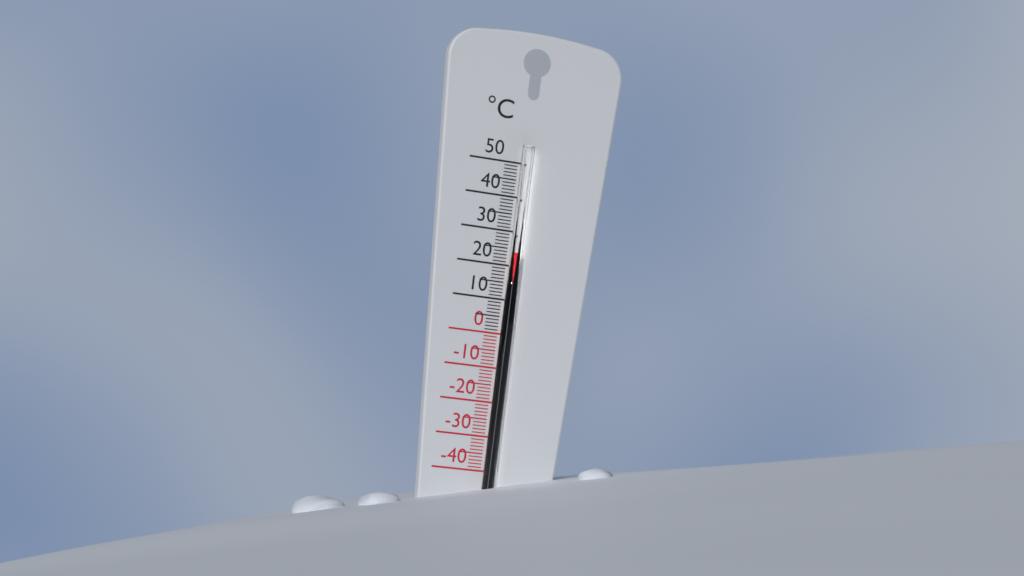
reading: 24 °C
